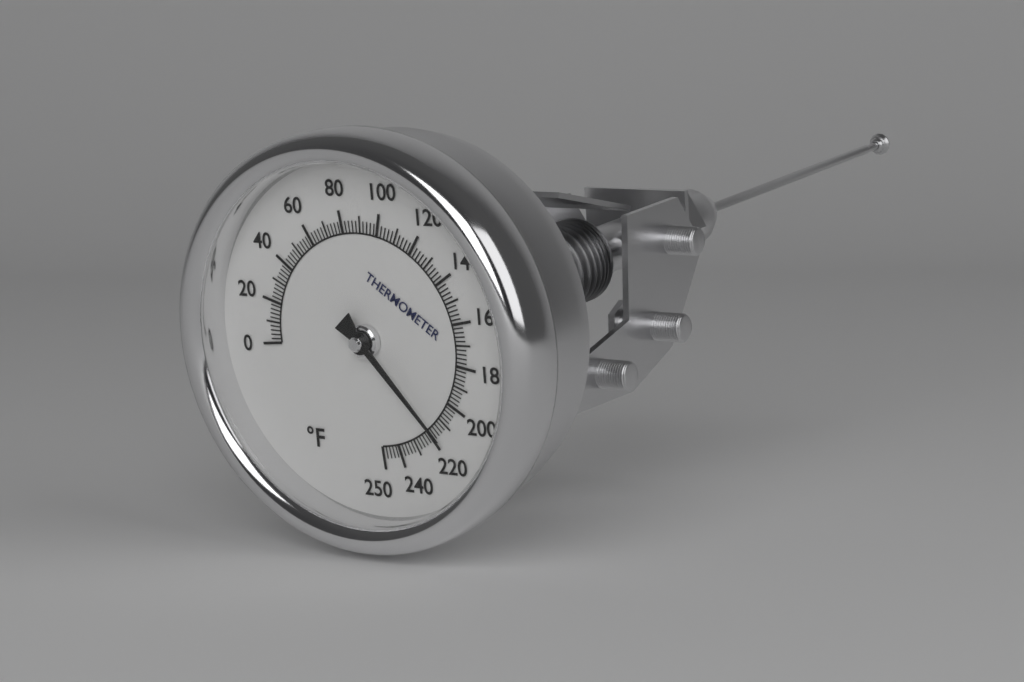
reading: 216 °F
